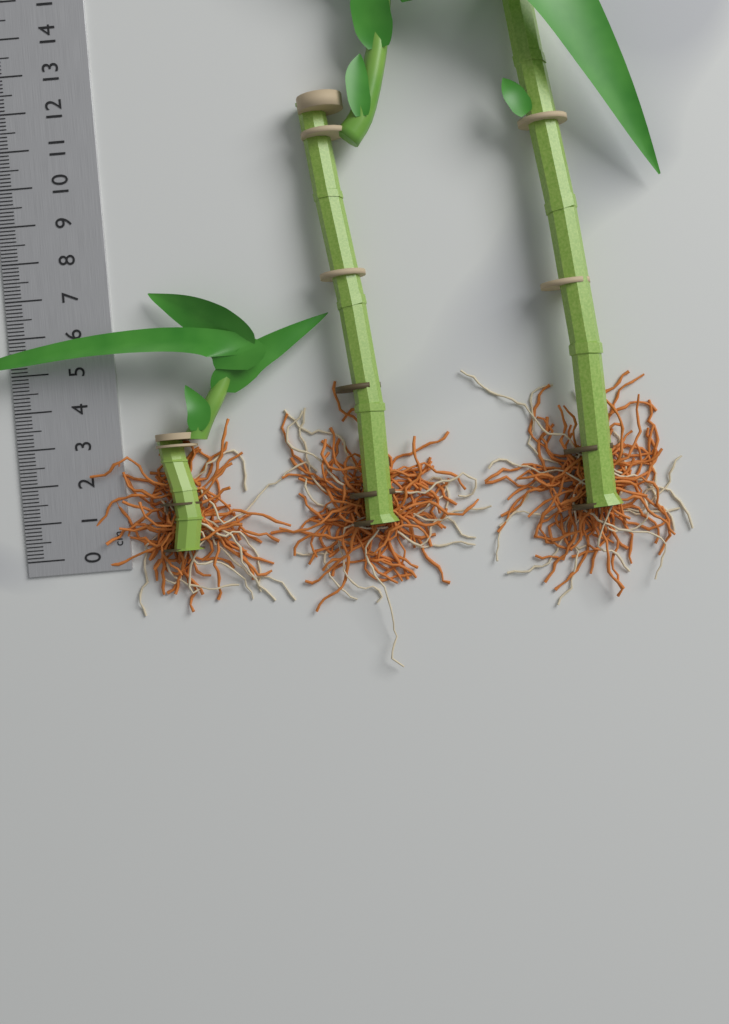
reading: 6.9 cm
